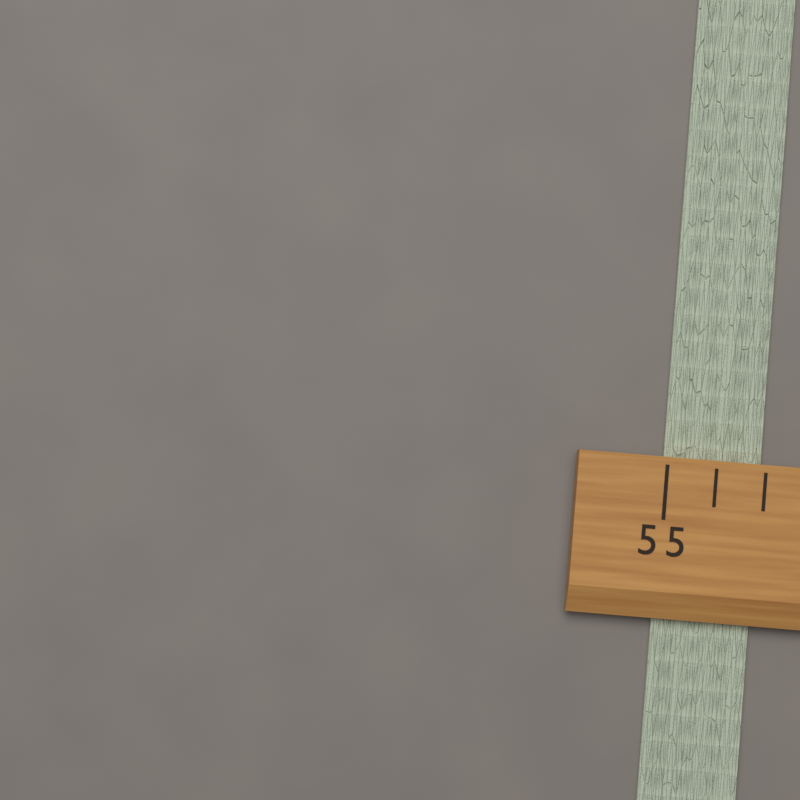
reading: 57 (no unit)
